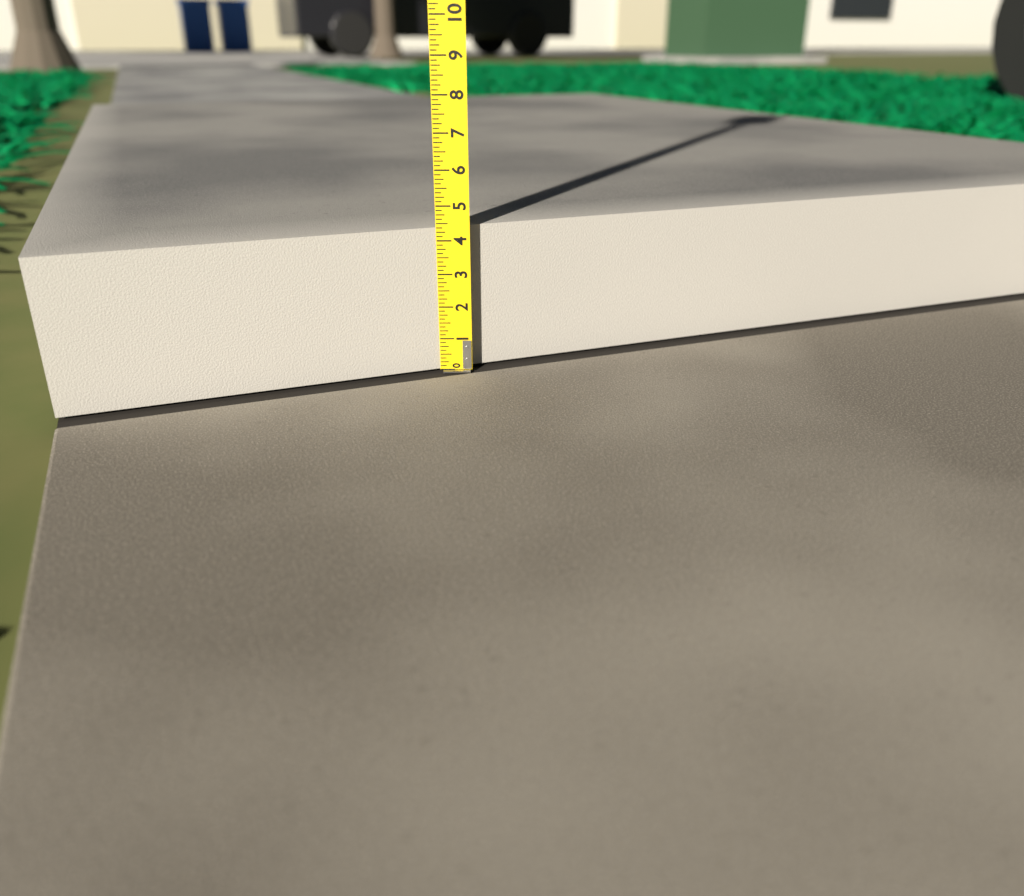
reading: 4.375 (no unit)
